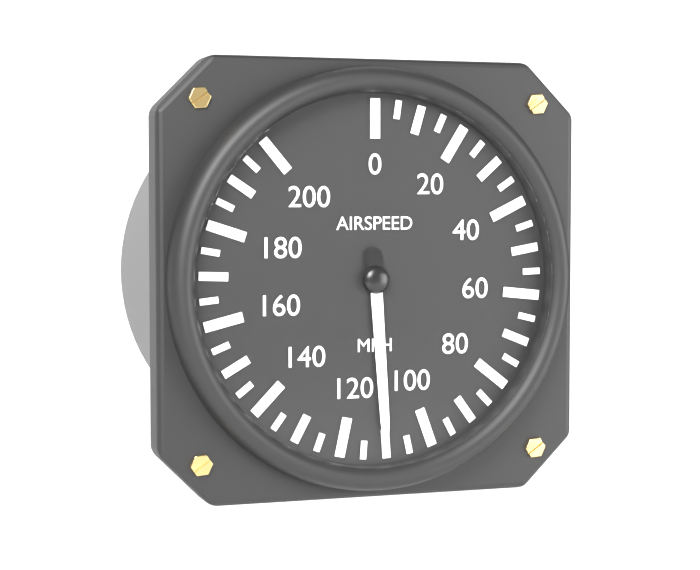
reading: 110 mph
